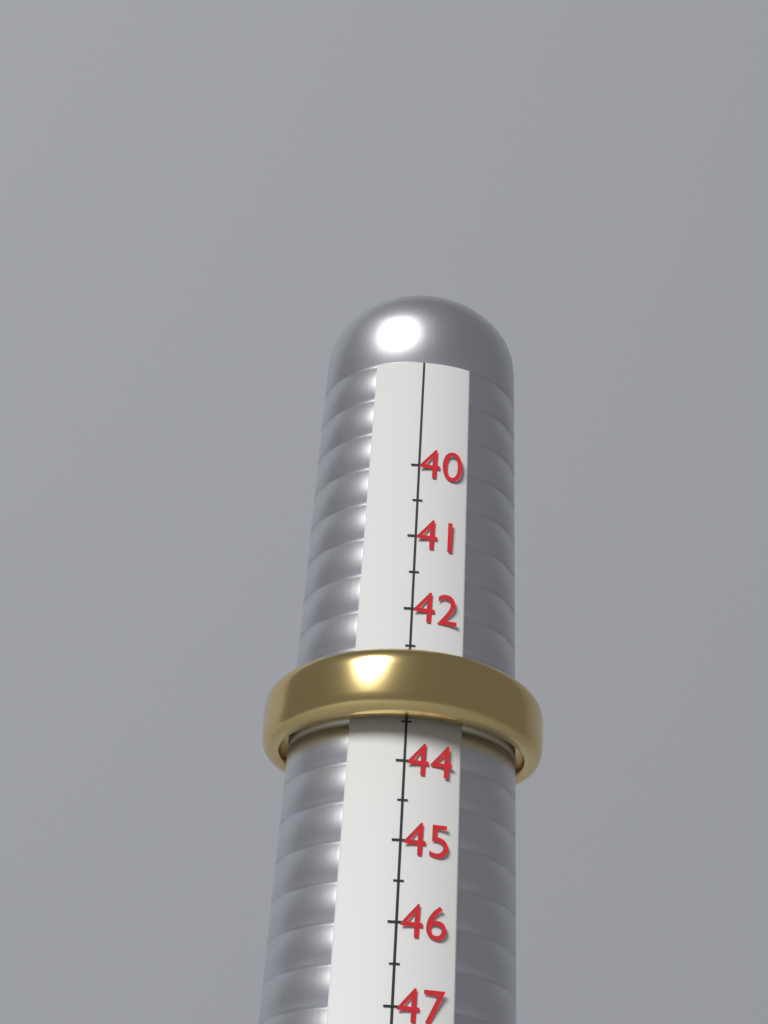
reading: 43.5 (no unit)
